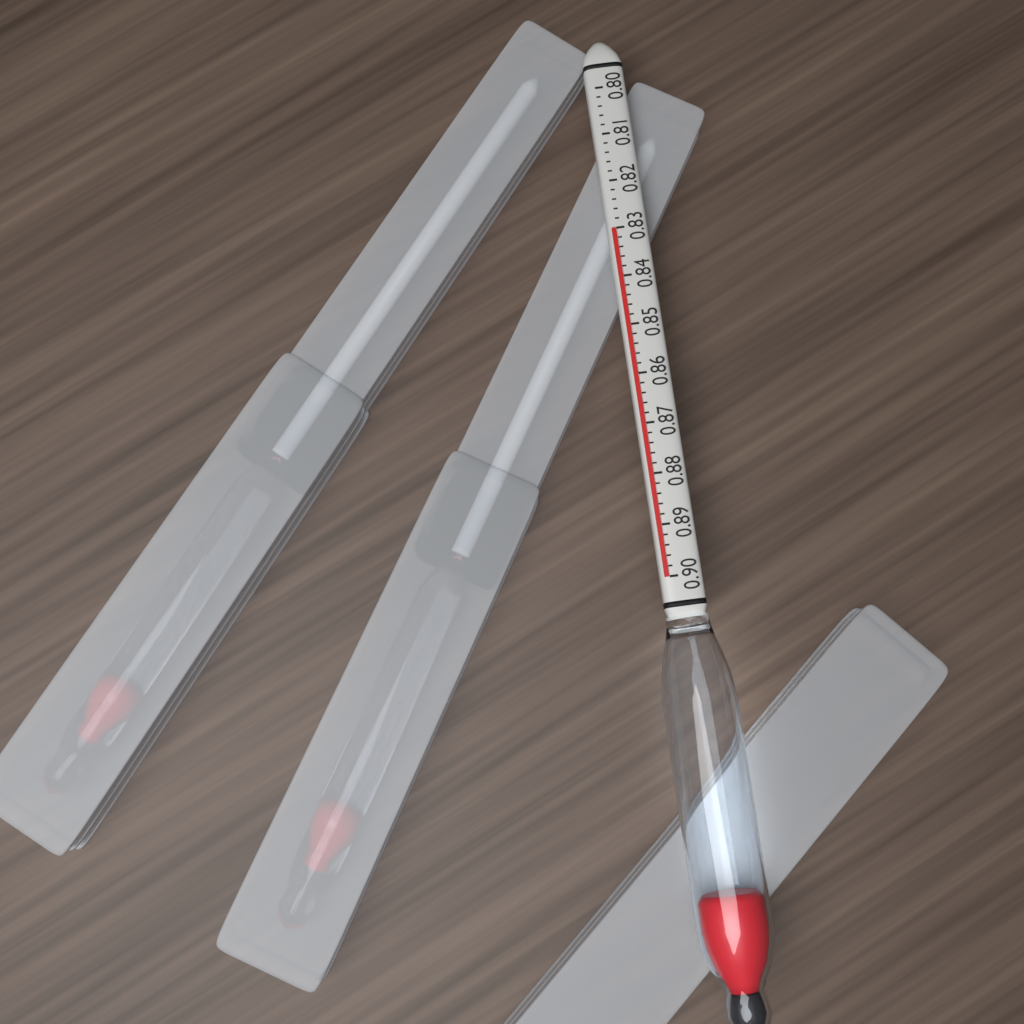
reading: 0.830 (no unit)
